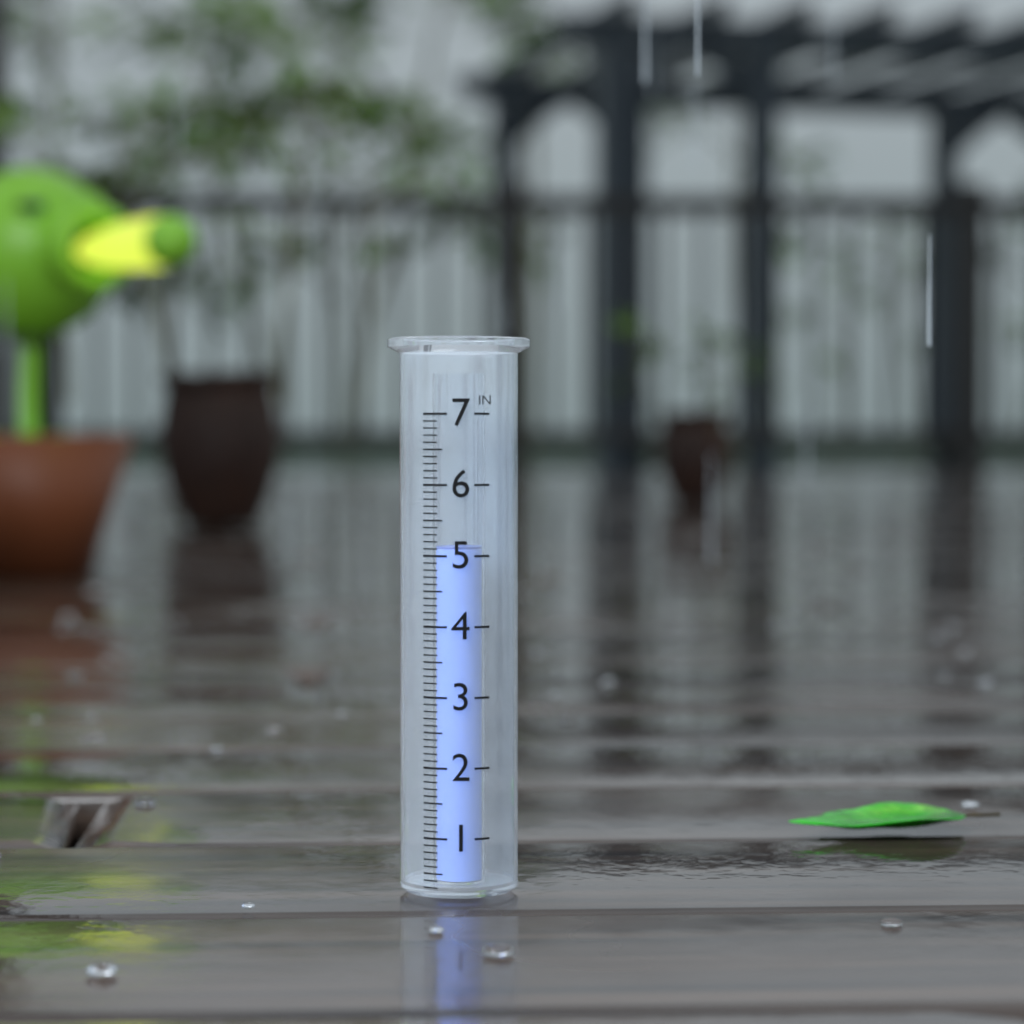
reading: 5.1 in
